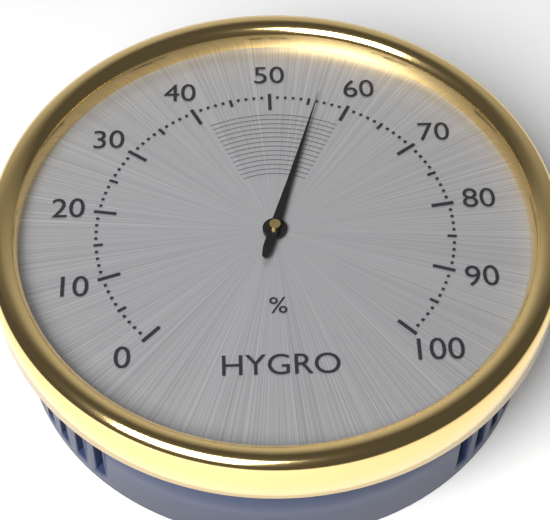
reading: 56 %
